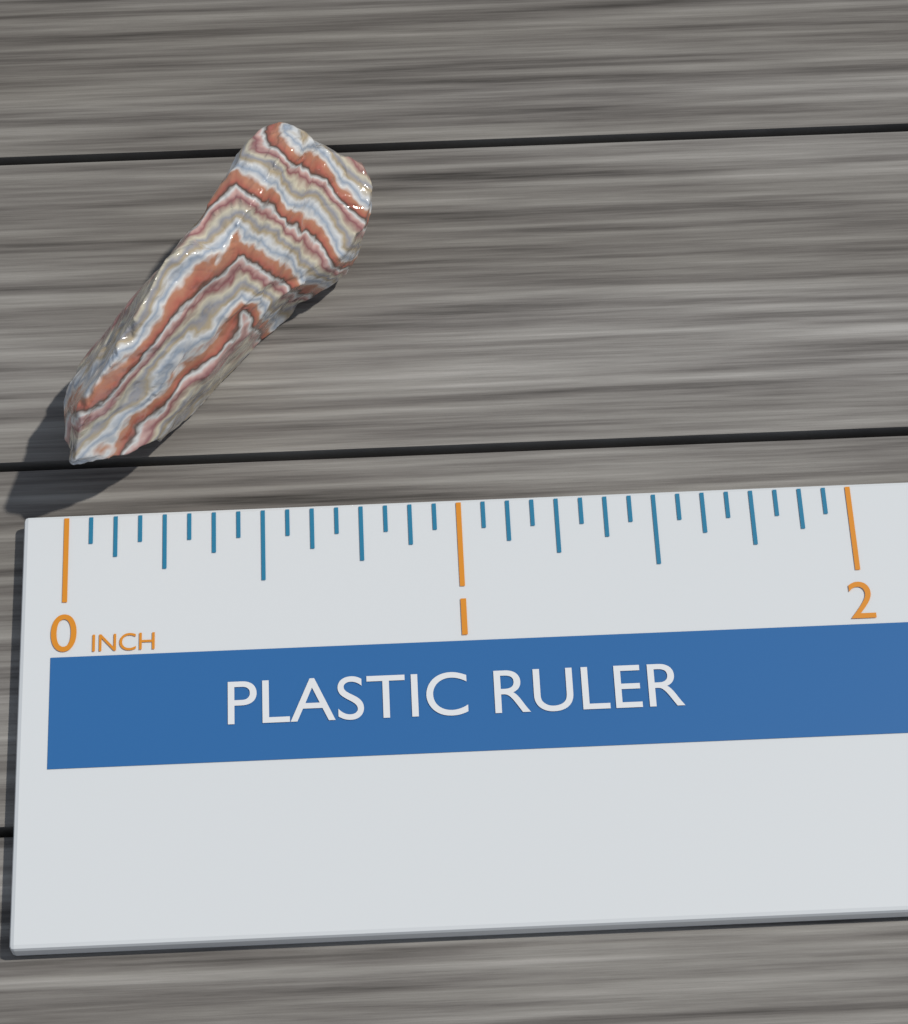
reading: 0.8125 inch
